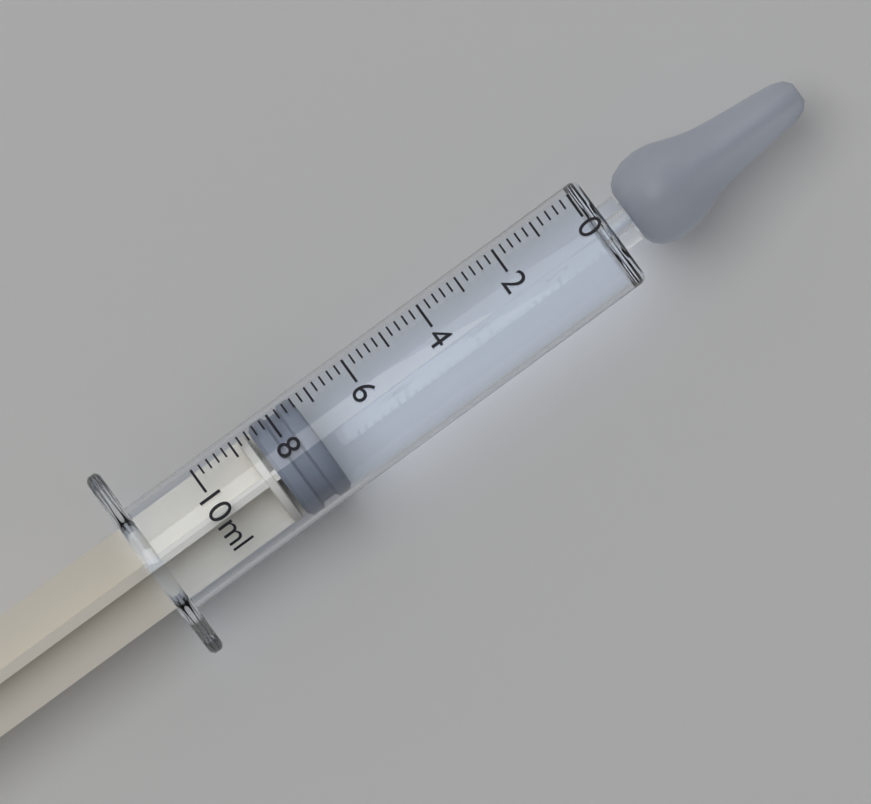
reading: 7.4 ml
